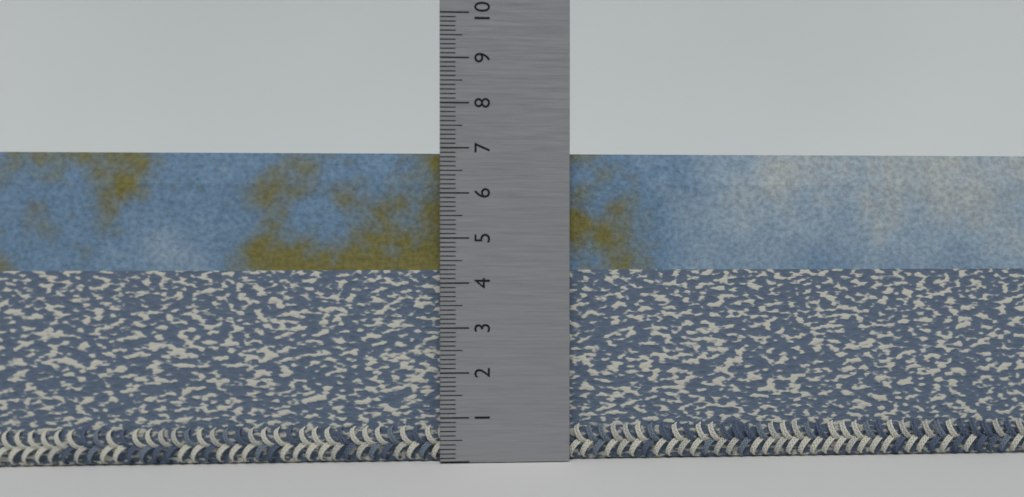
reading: 6.9 (no unit)
